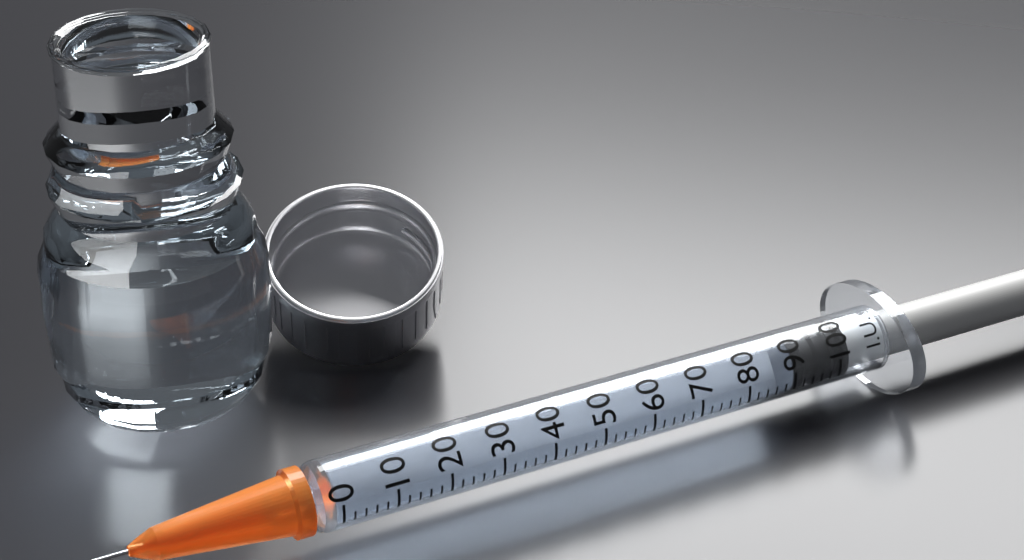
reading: 90 I.U.
